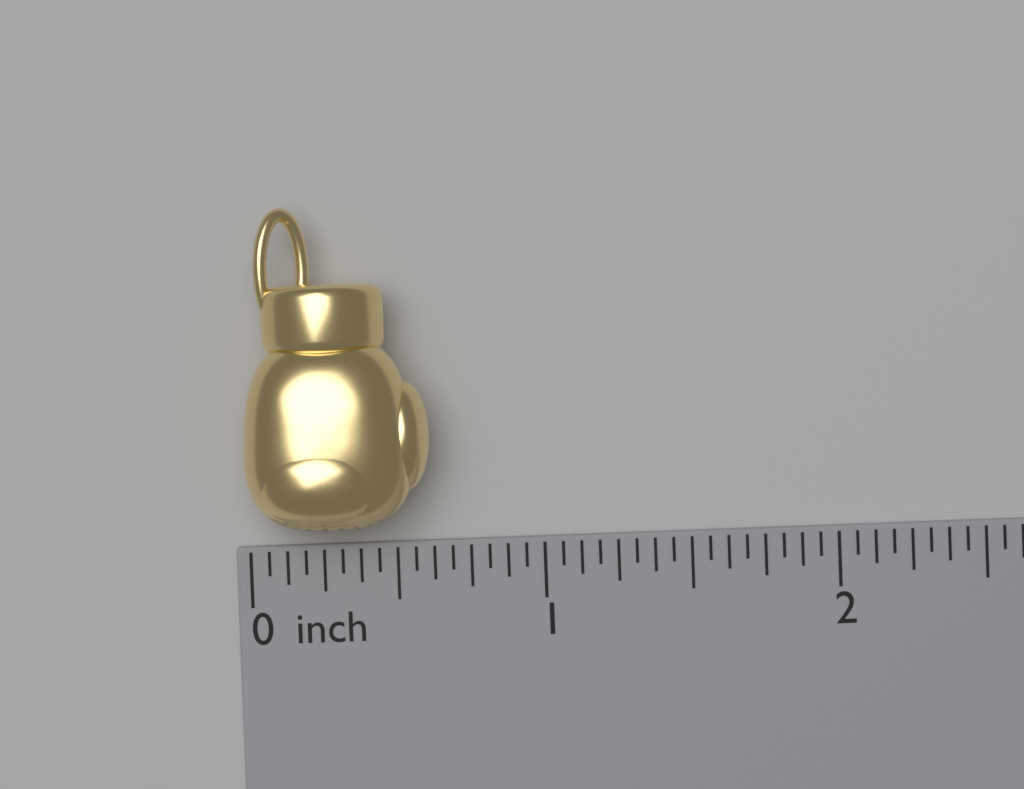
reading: 0.6250 inch
